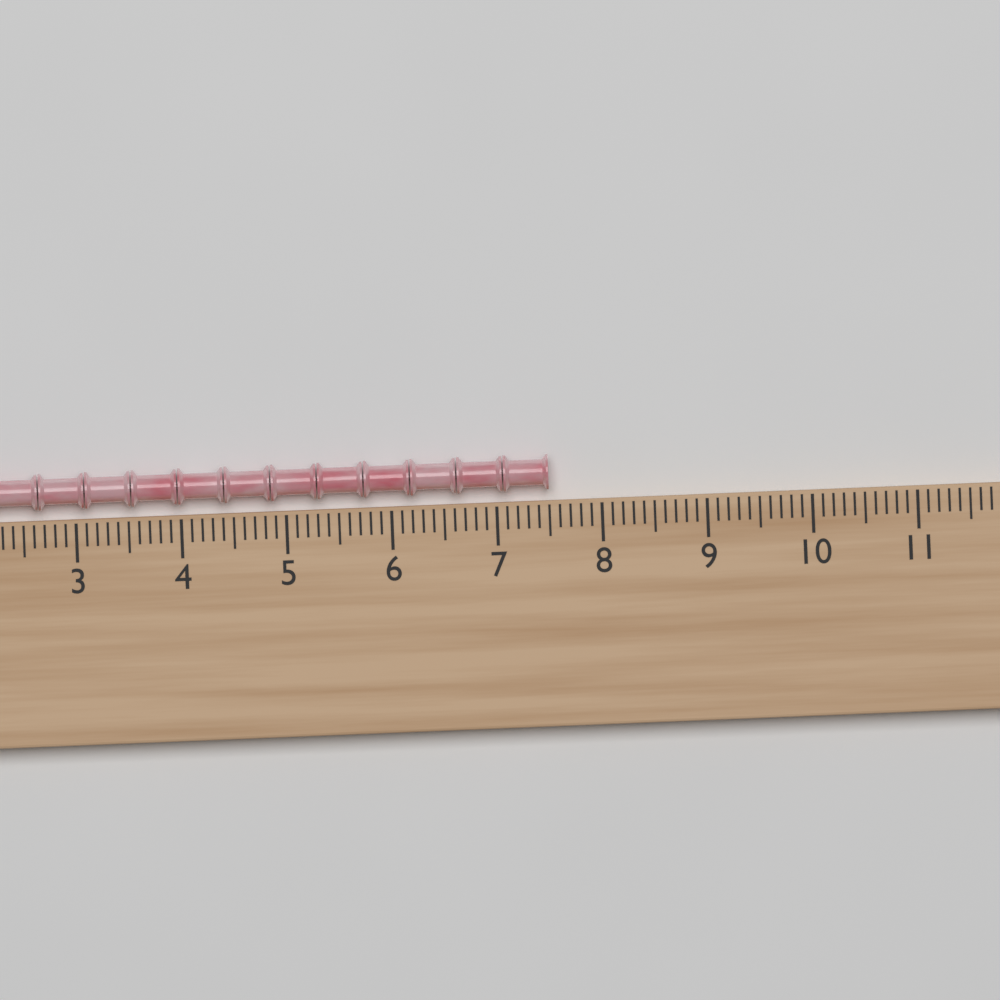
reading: 7.5 (no unit)
